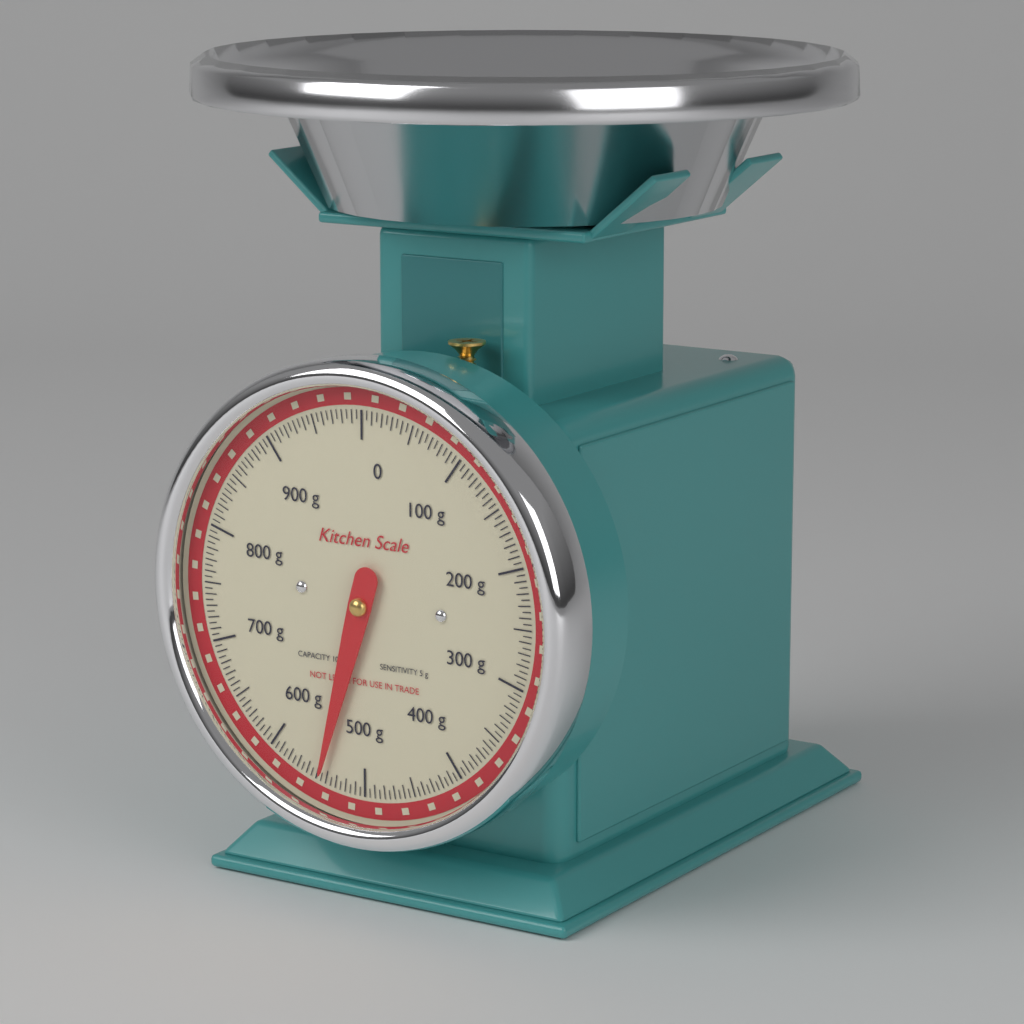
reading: 545 g
